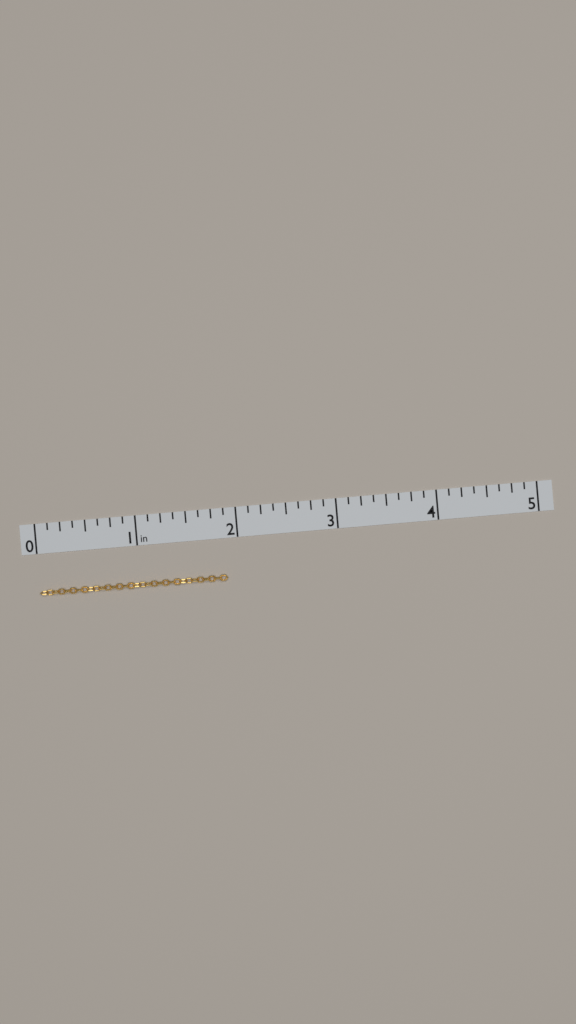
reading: 1.875 in
